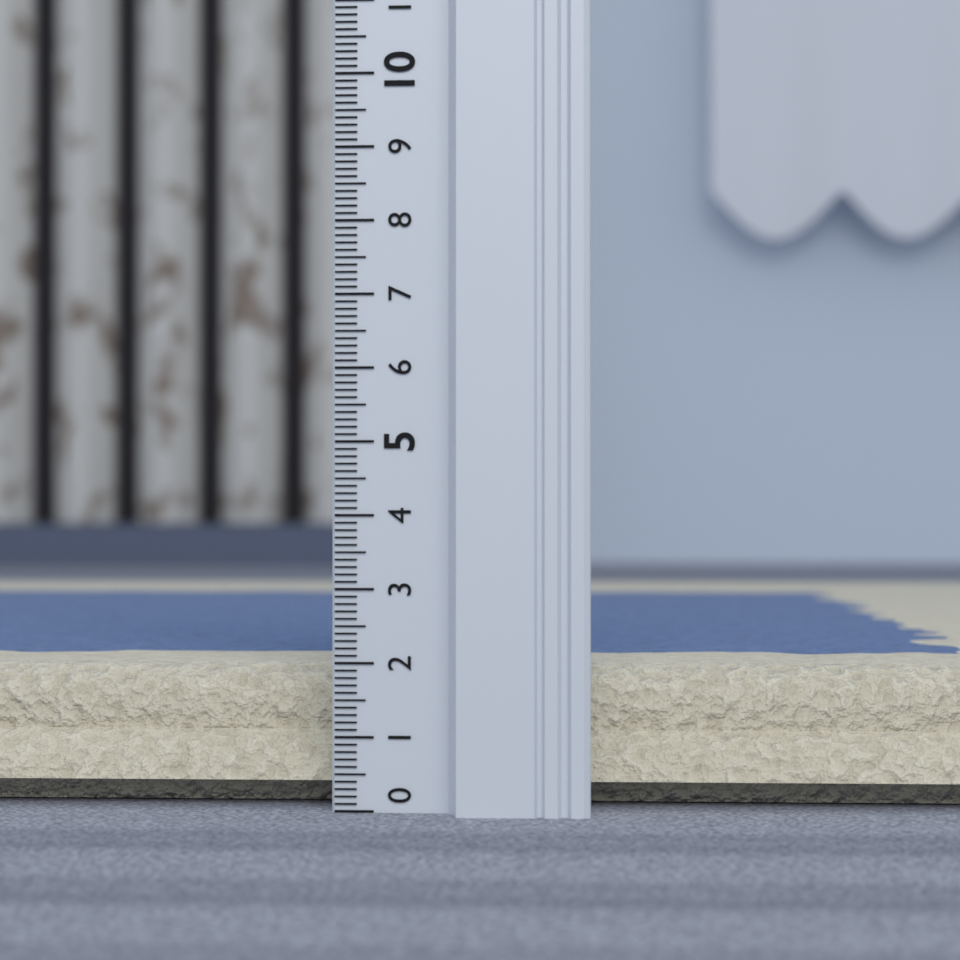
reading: 1.9 (no unit)
